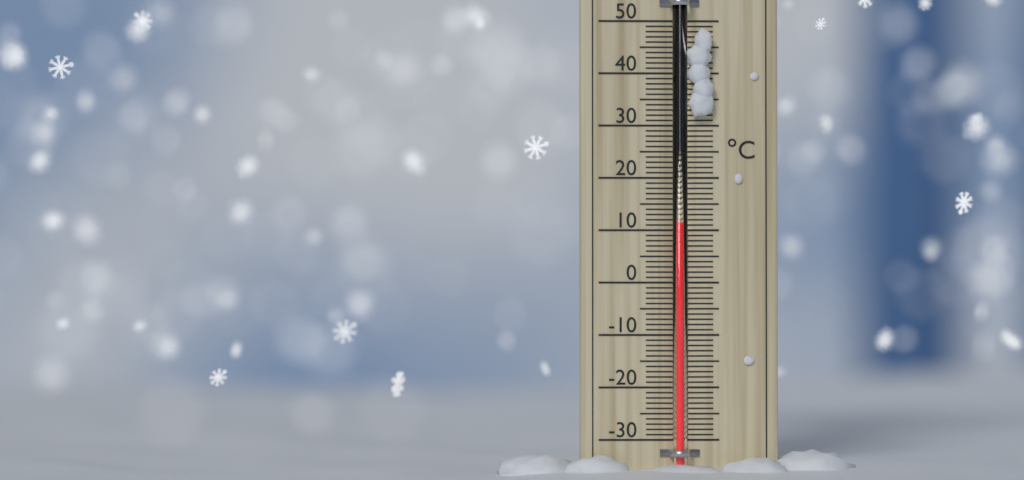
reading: 11 °C
